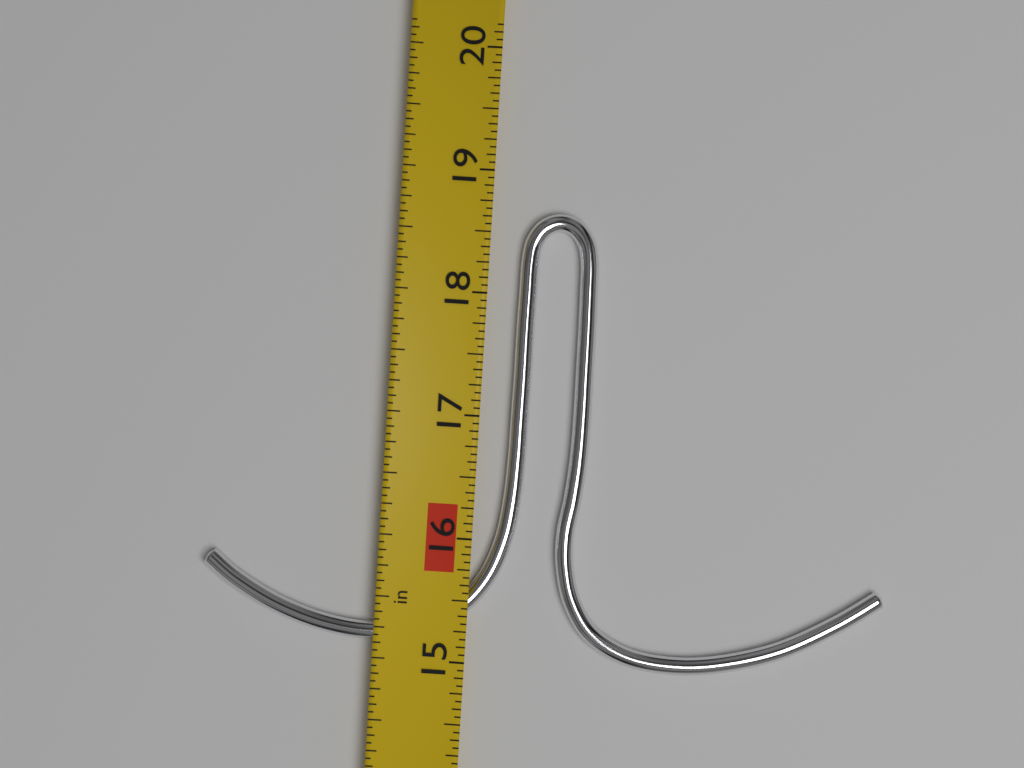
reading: 18.6875 in
